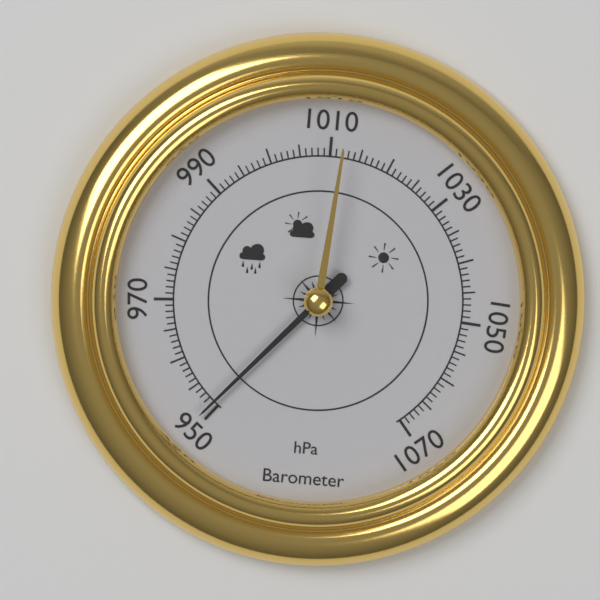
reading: 951 hPa
